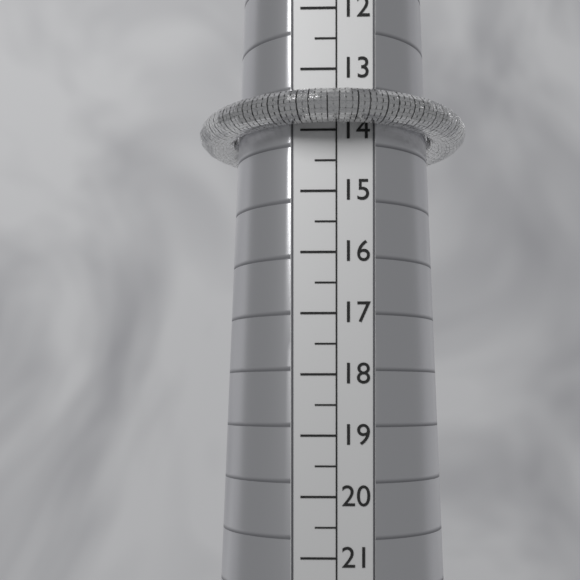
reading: 14.0 (no unit)
